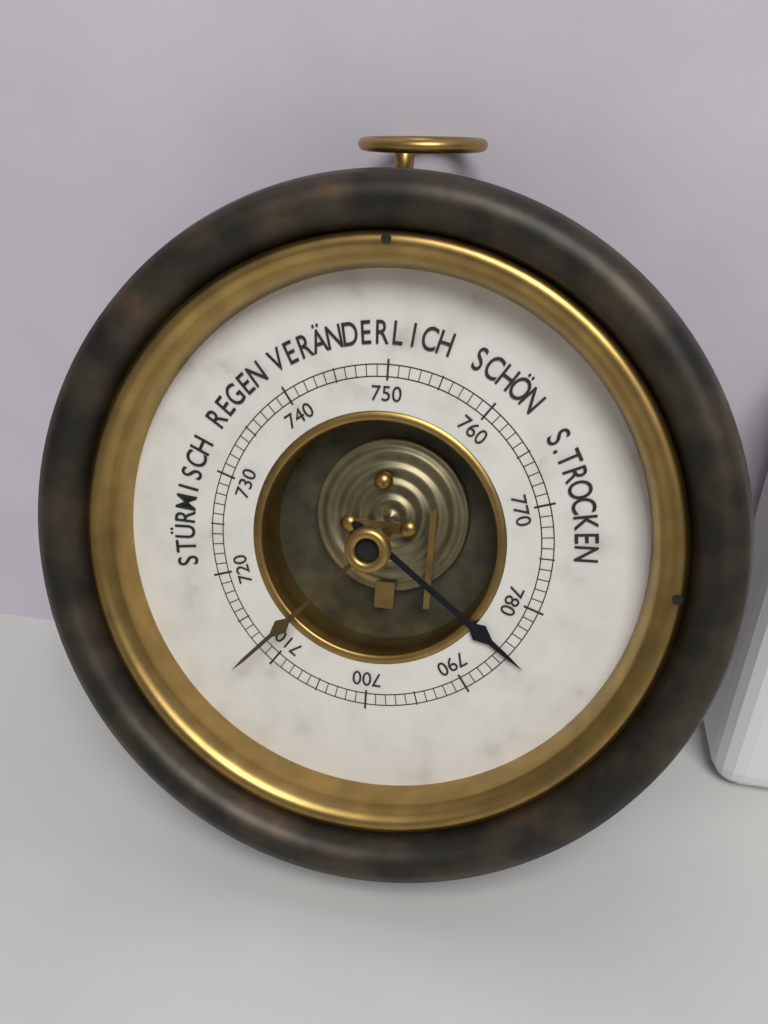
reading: 785 mmHg
